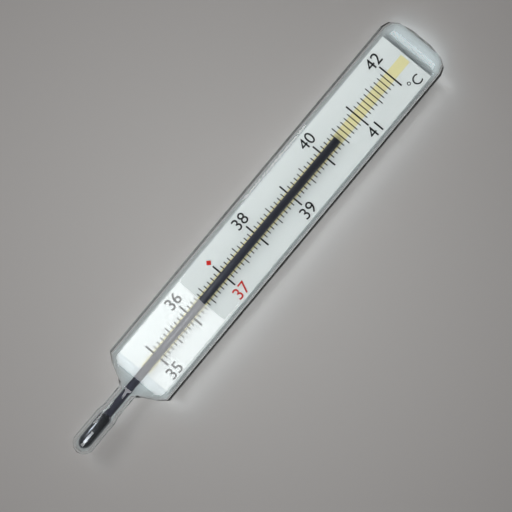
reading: 40.4 °C
